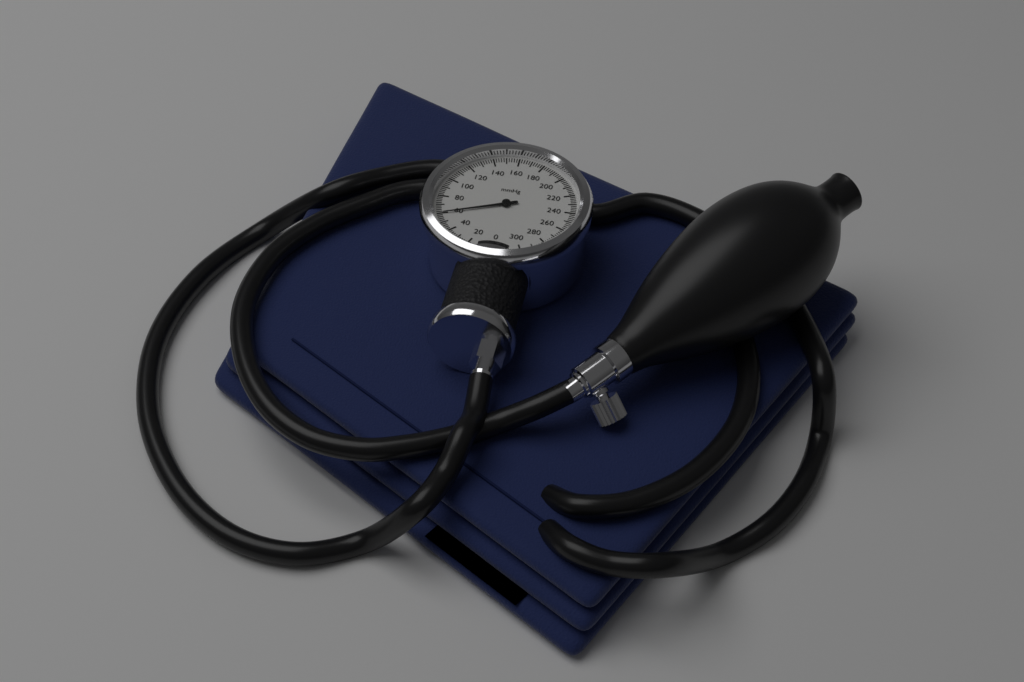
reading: 60 mmHg
